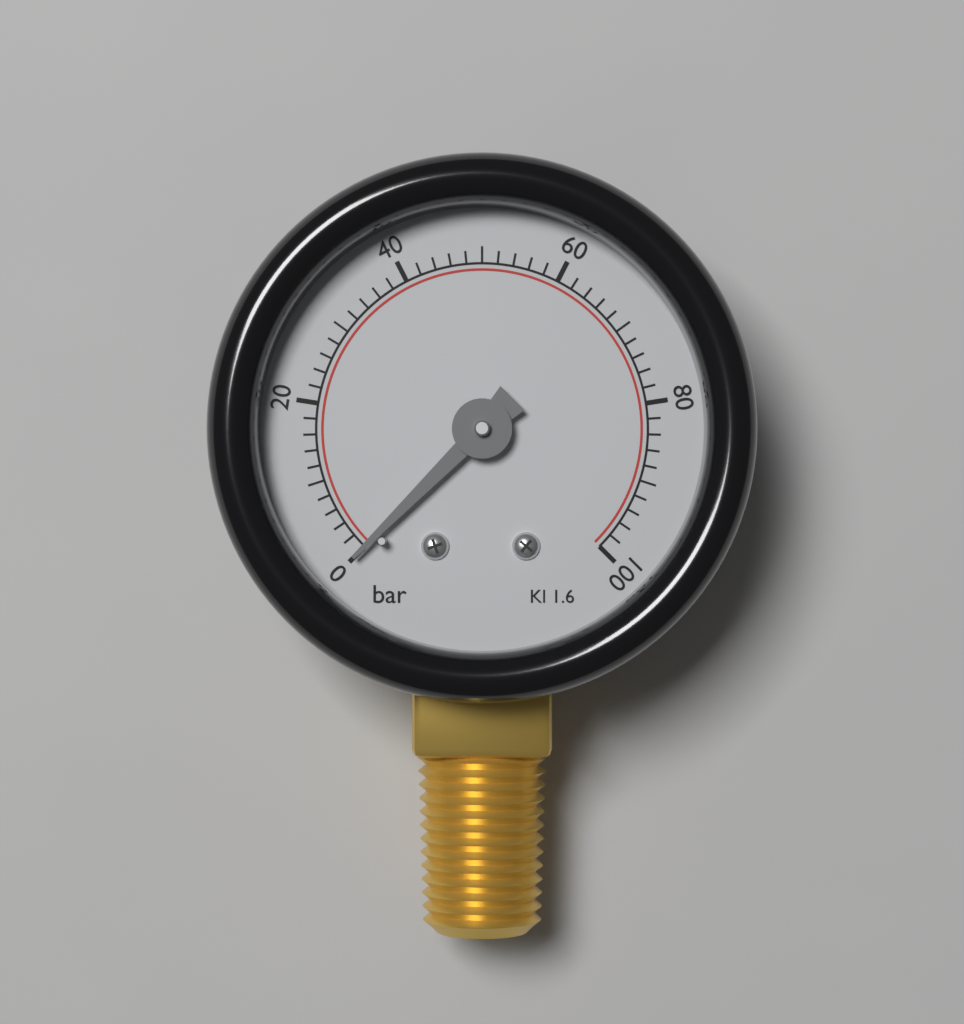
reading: 0 bar
